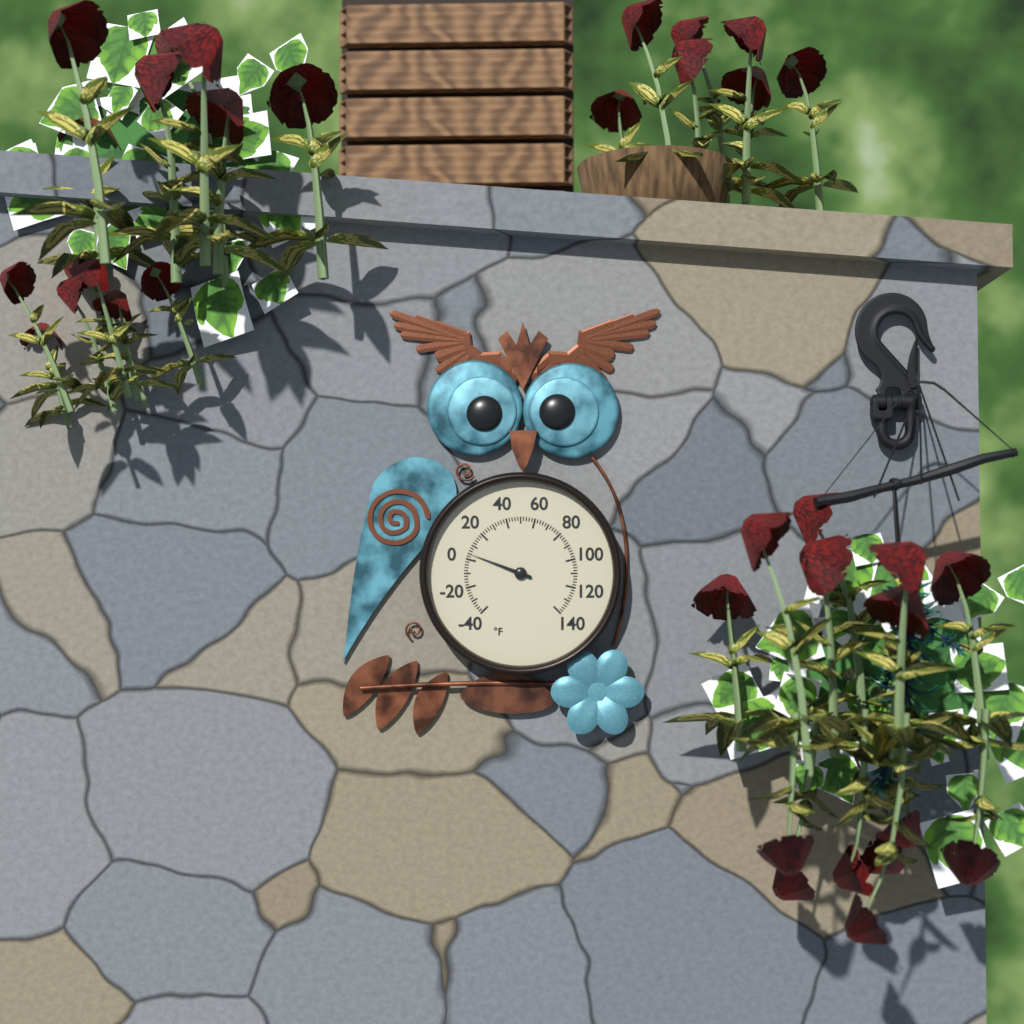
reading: 4 °F
